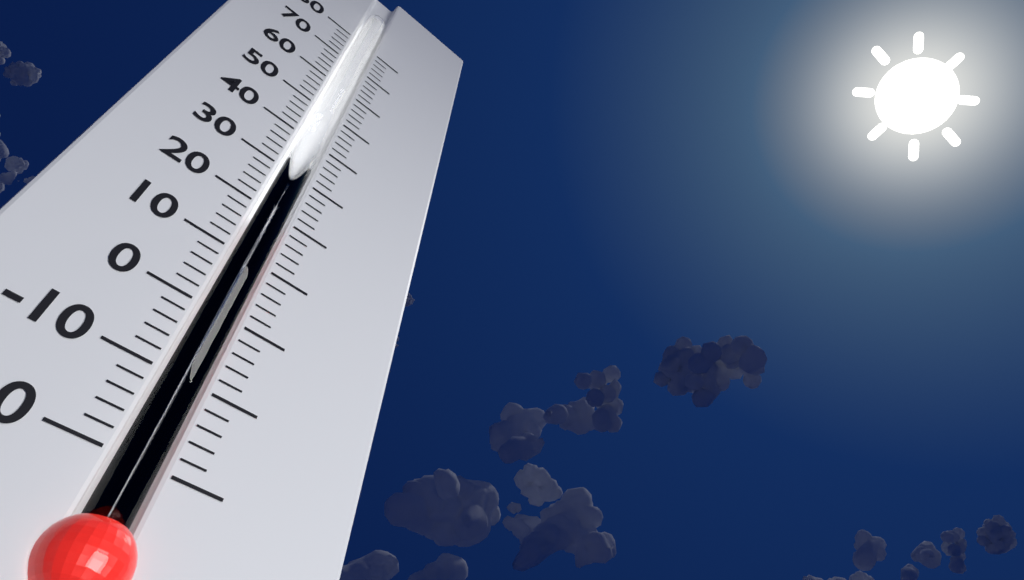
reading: 18 (no unit)
